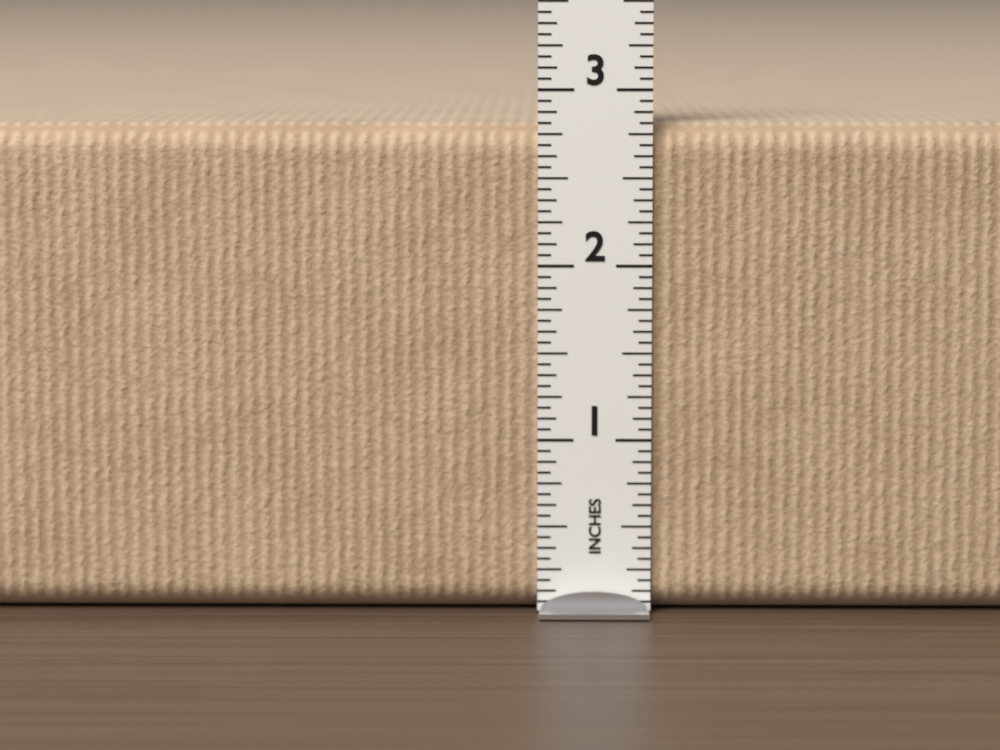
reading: 2.8125 in
